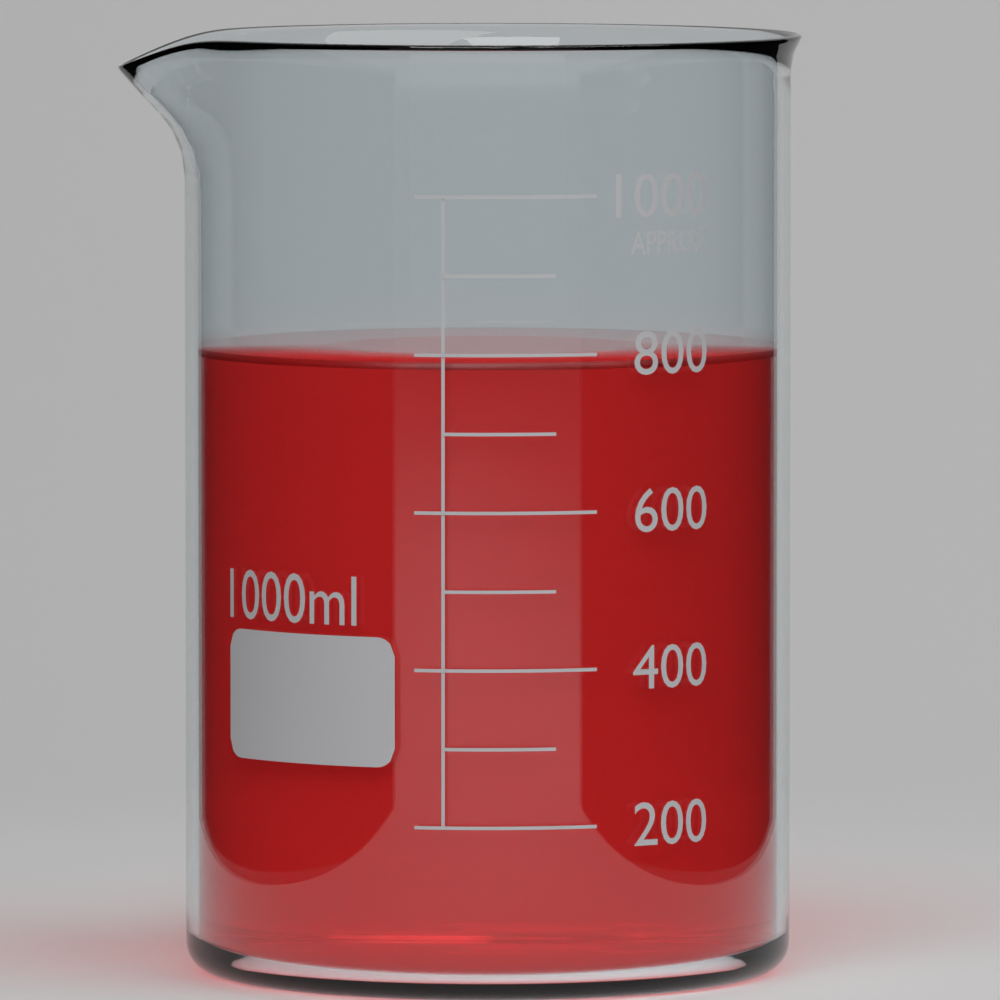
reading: 790 ml
